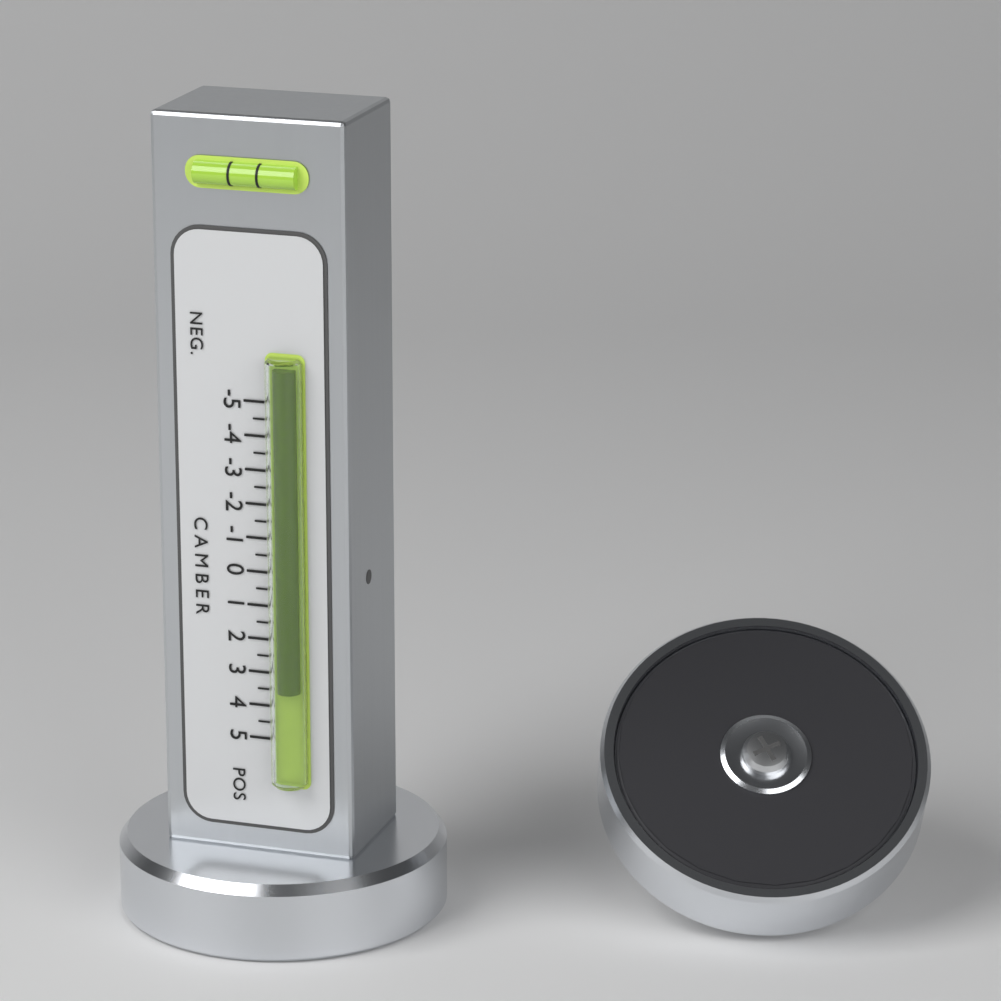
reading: 3.5 (no unit)
